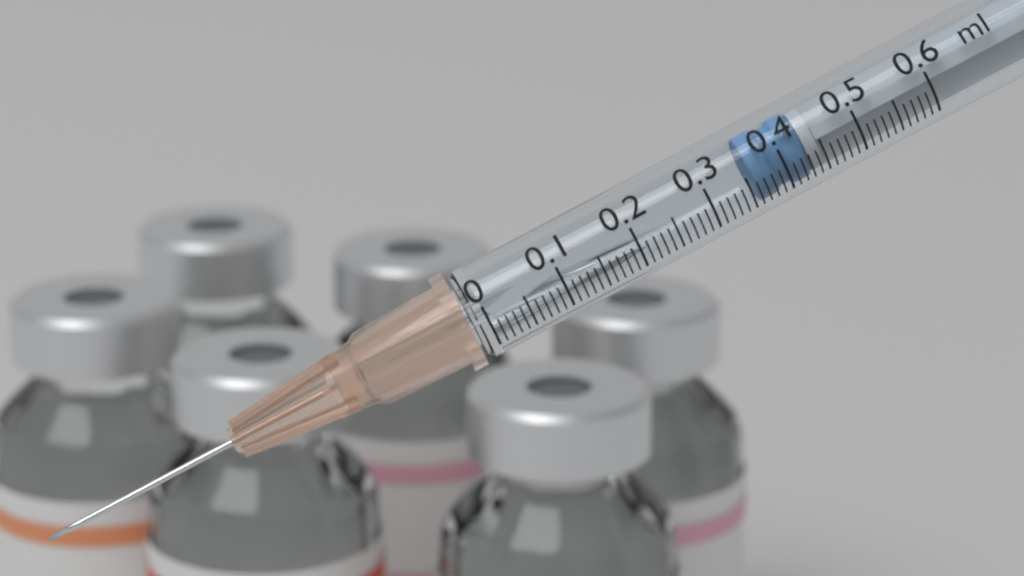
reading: 0.36 ml
